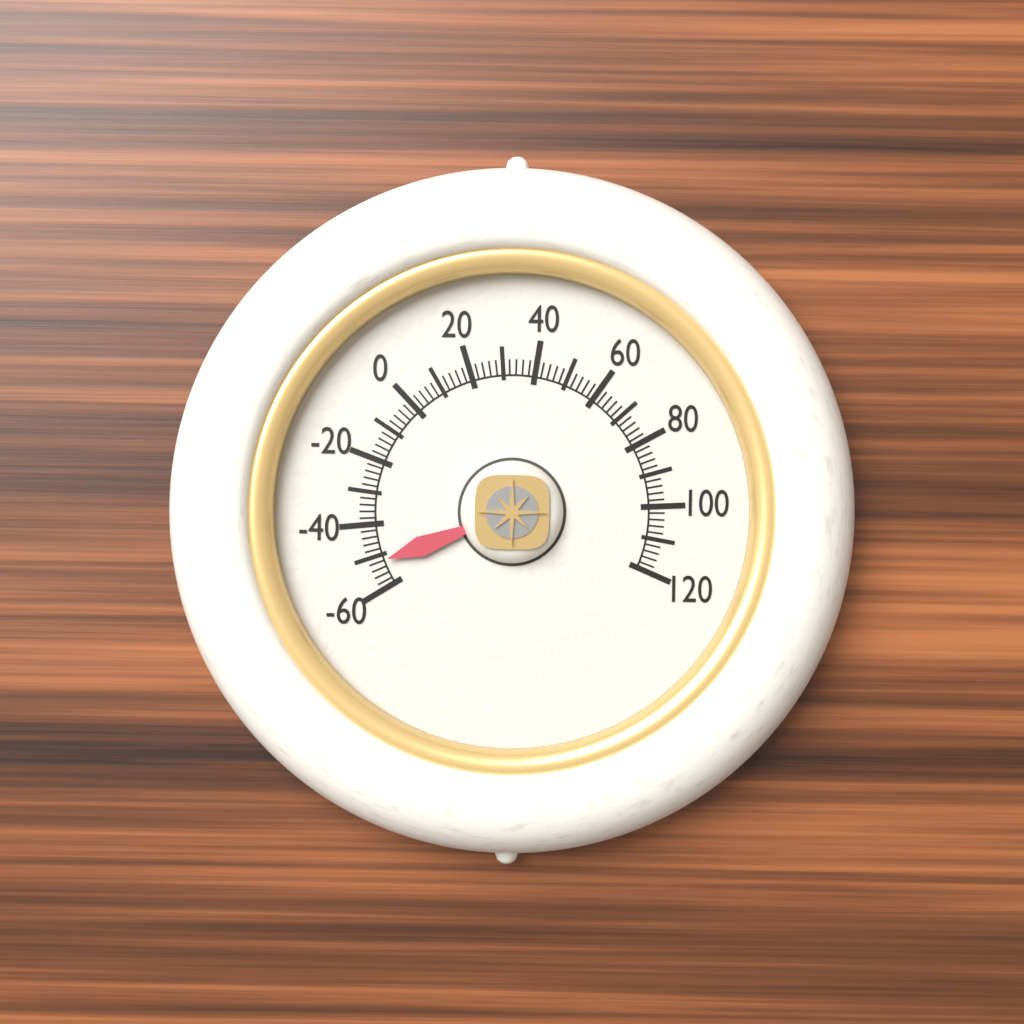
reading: -52 (no unit)
